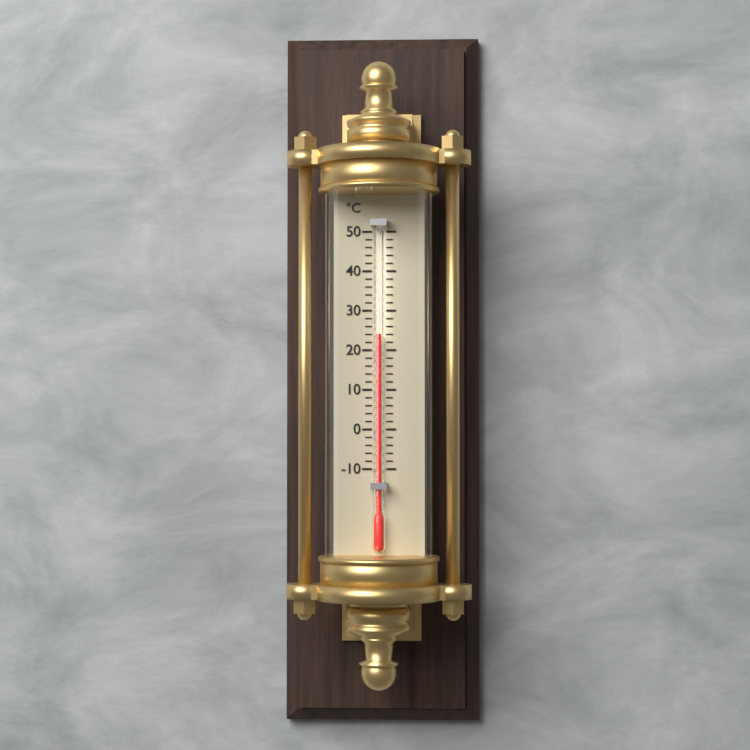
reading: 24 °C
